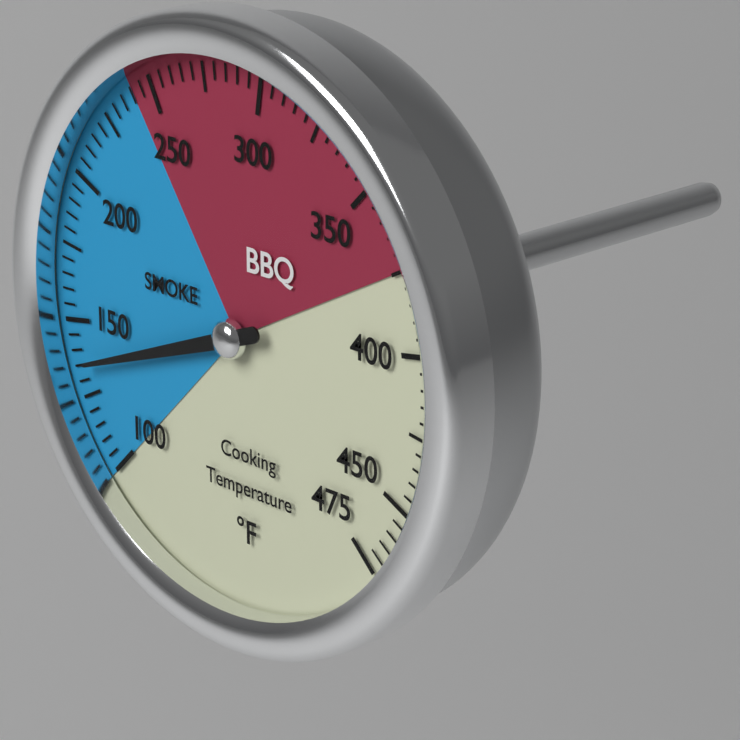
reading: 135 °F
